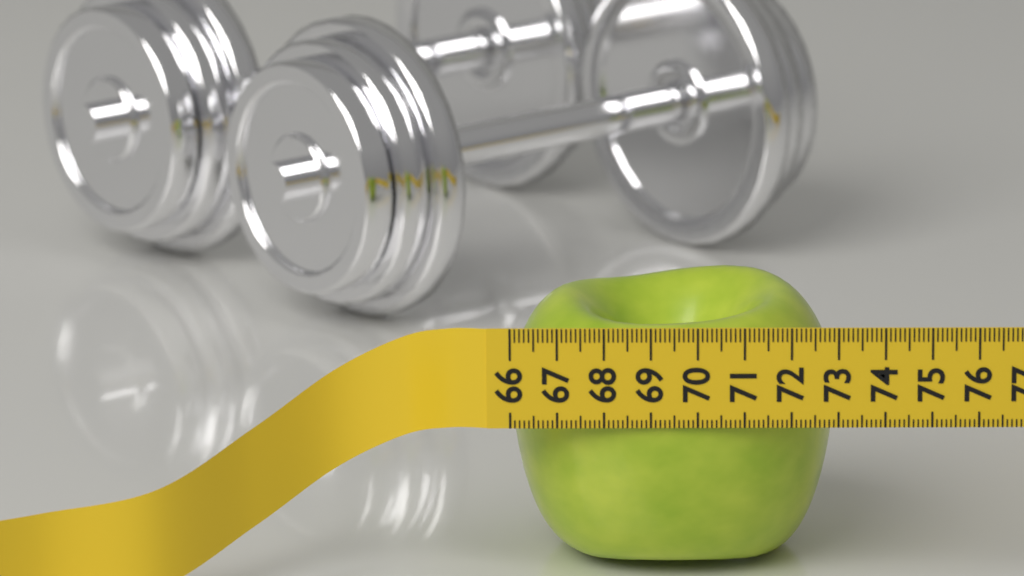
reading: 73.0 (no unit)
